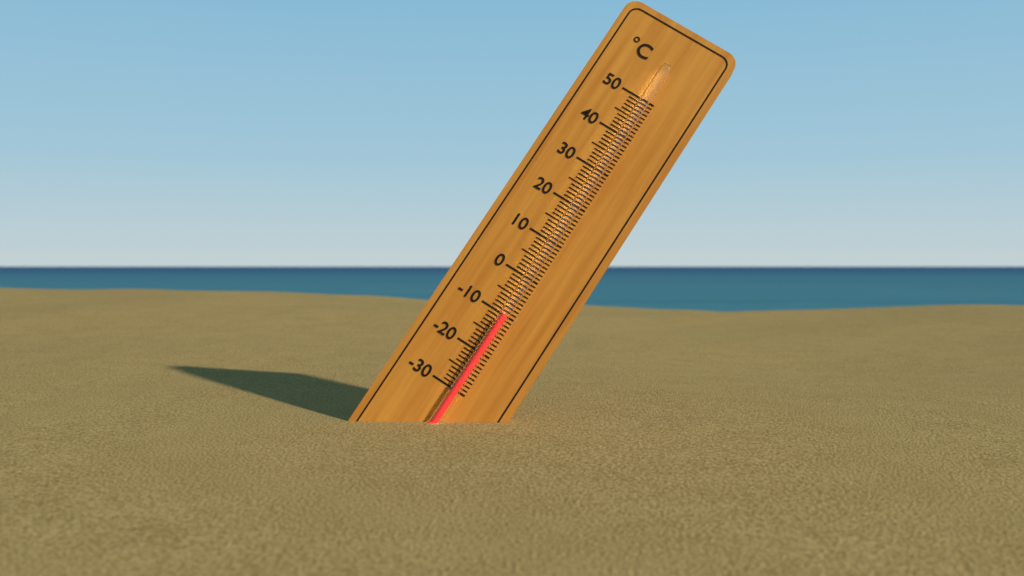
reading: -10 °C
